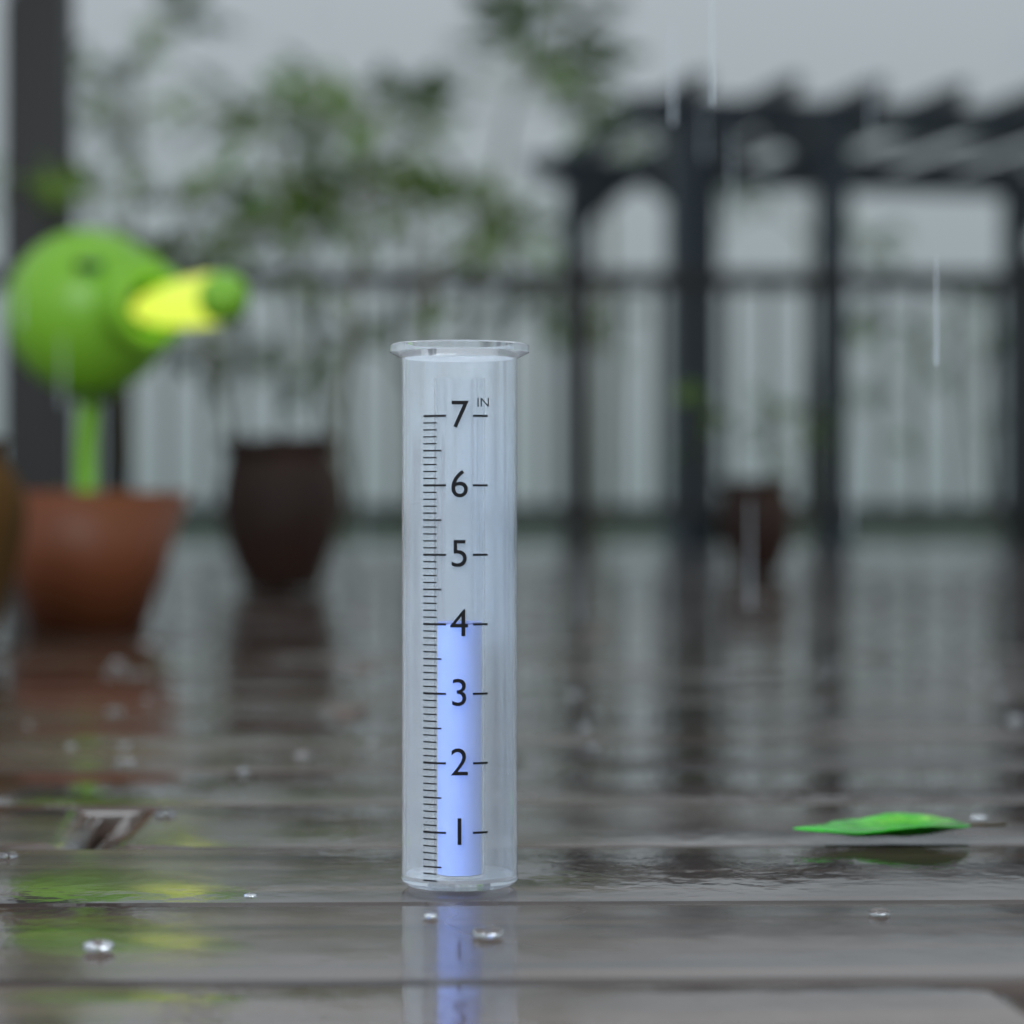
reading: 4.0 in
